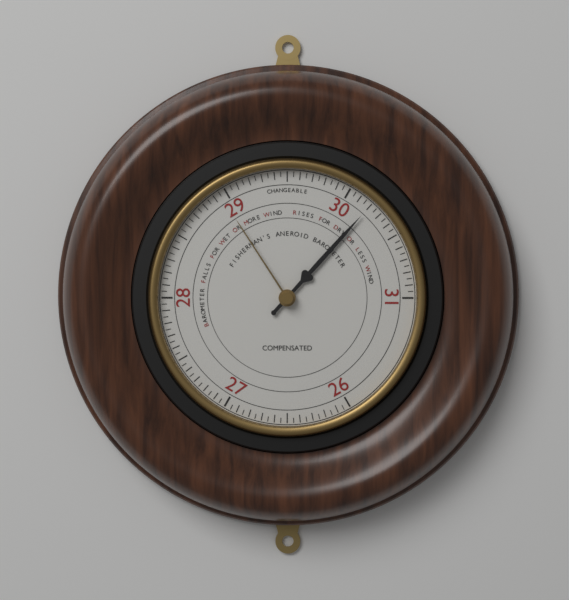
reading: 30.20 (no unit)
